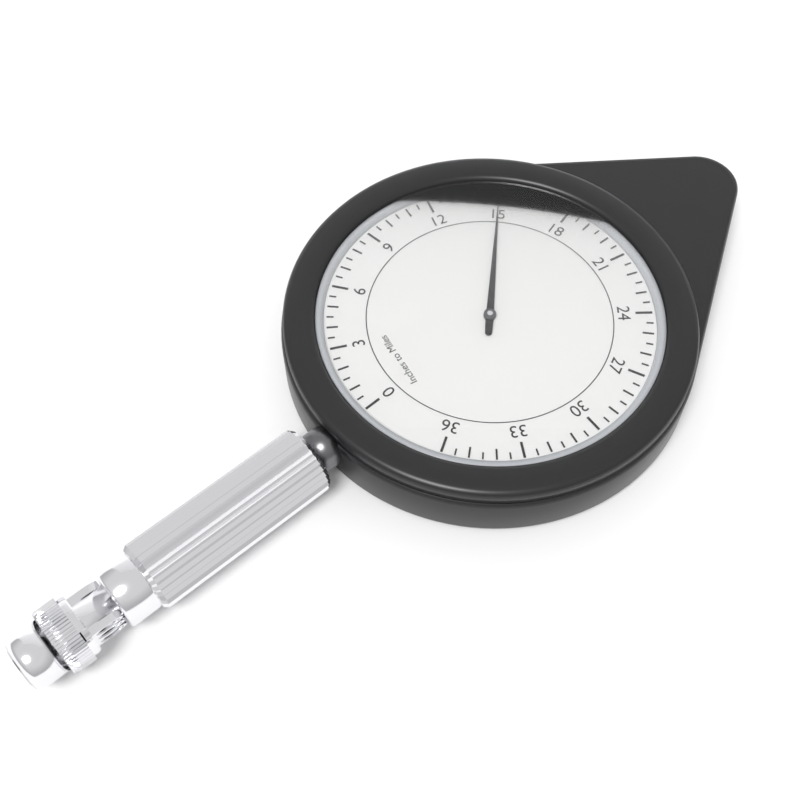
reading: 15.0 miles
